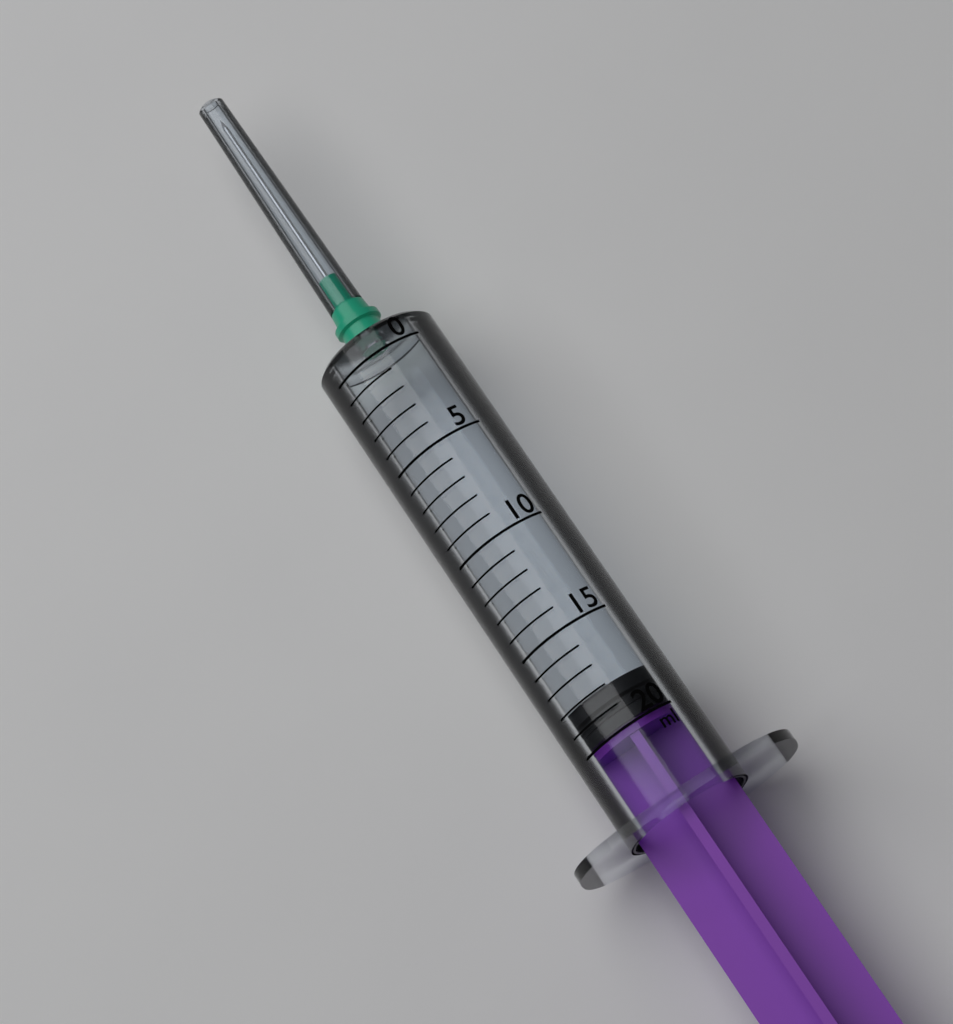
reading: 18 ml
